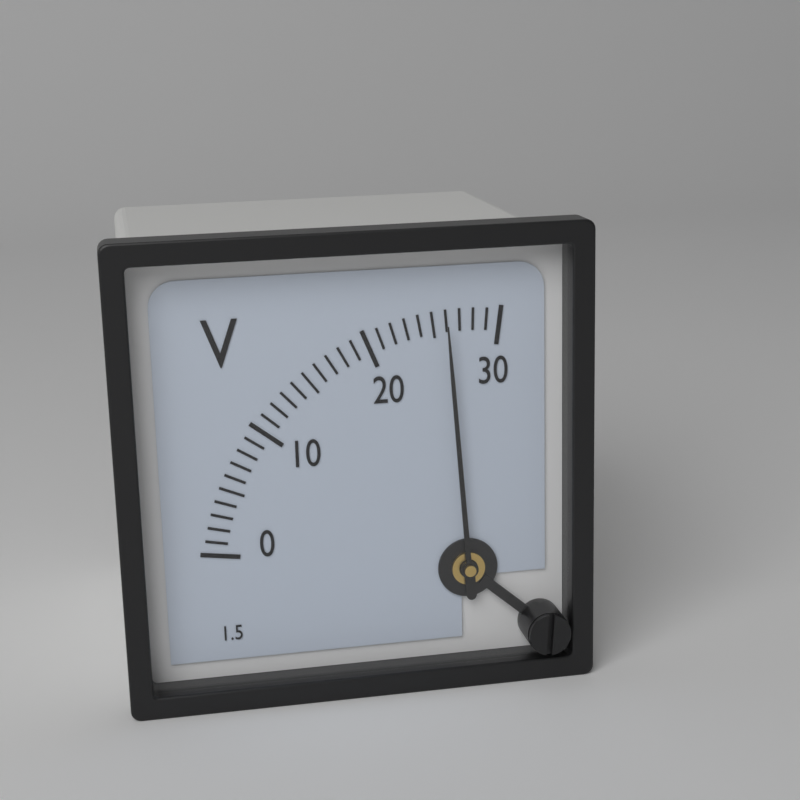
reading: 26 V
